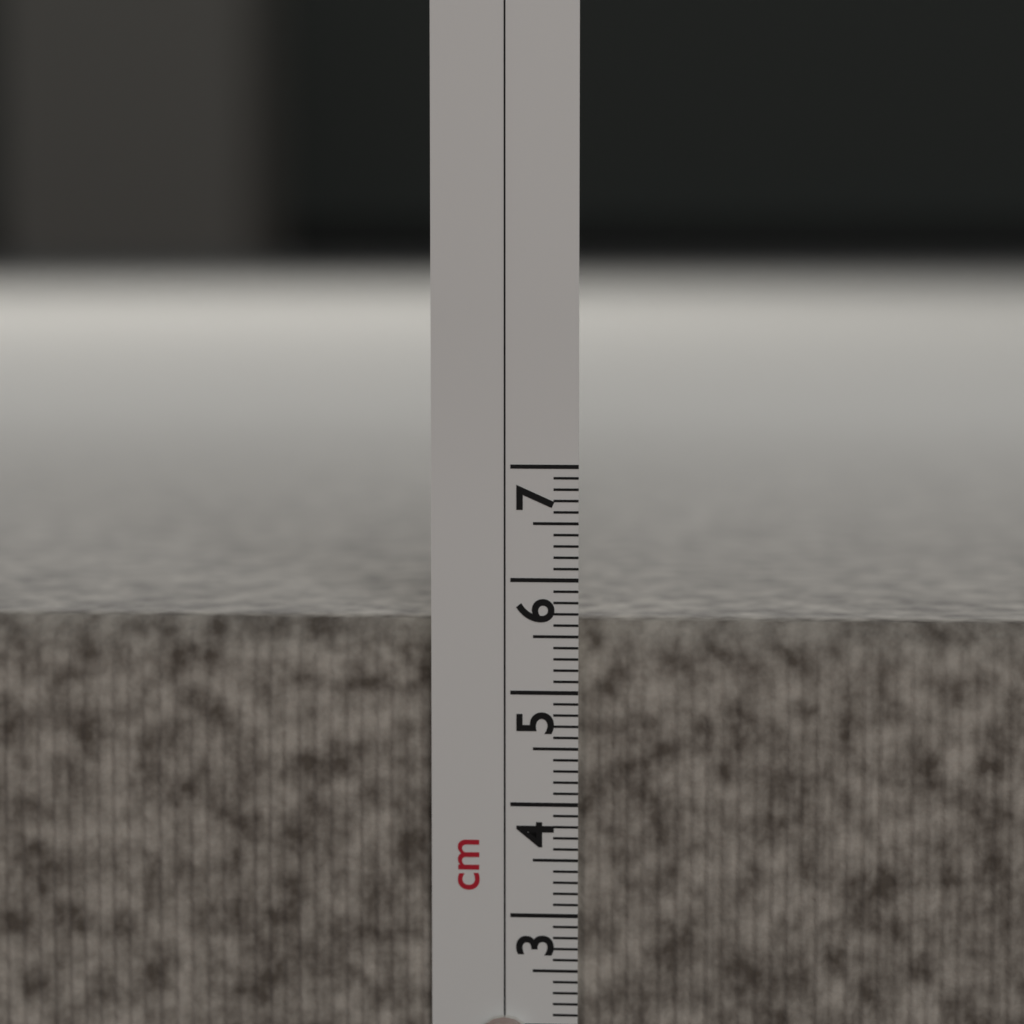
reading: 5.6 cm
